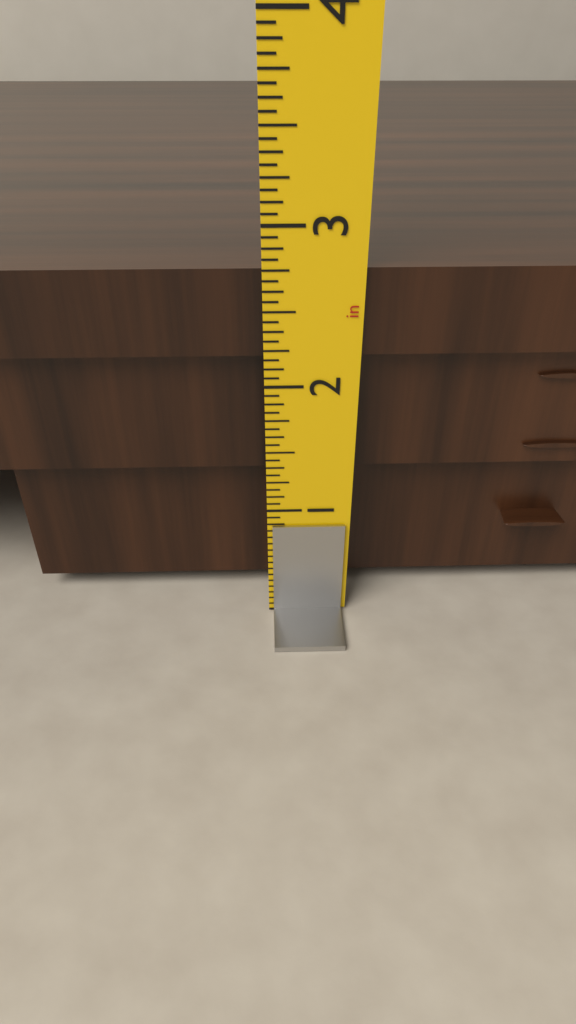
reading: 2.7500 in
